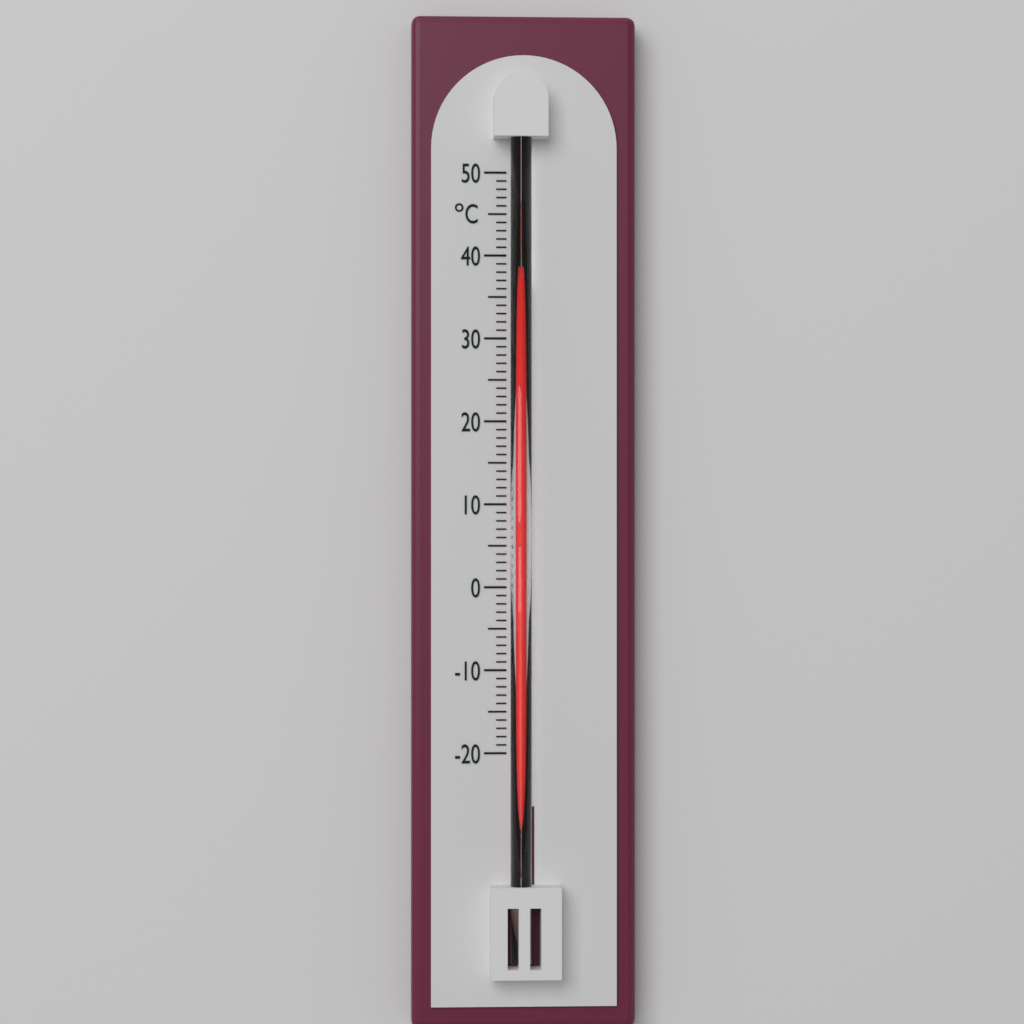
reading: 37 °C
